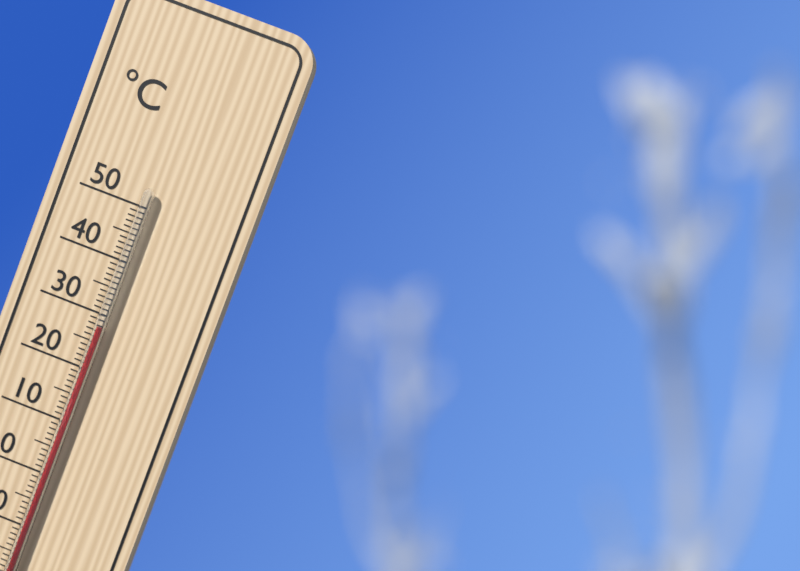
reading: 28 °C
